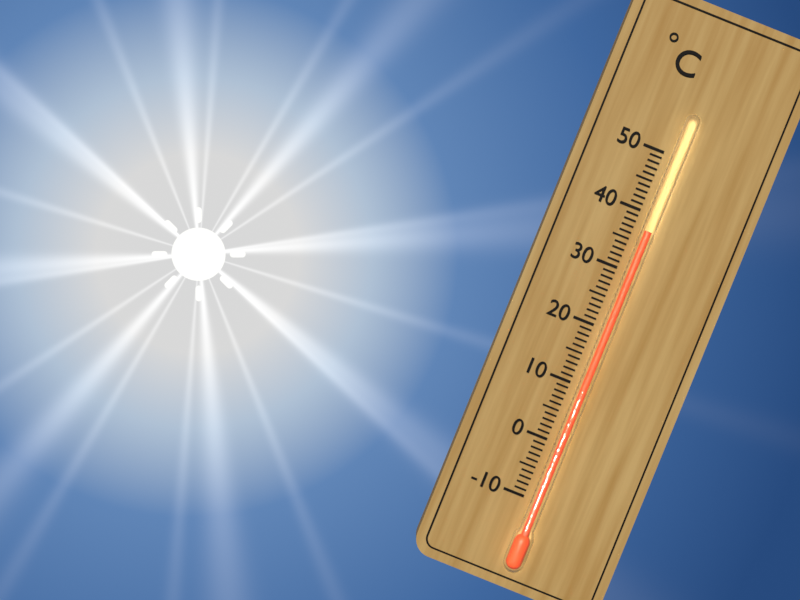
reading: 37 °C
